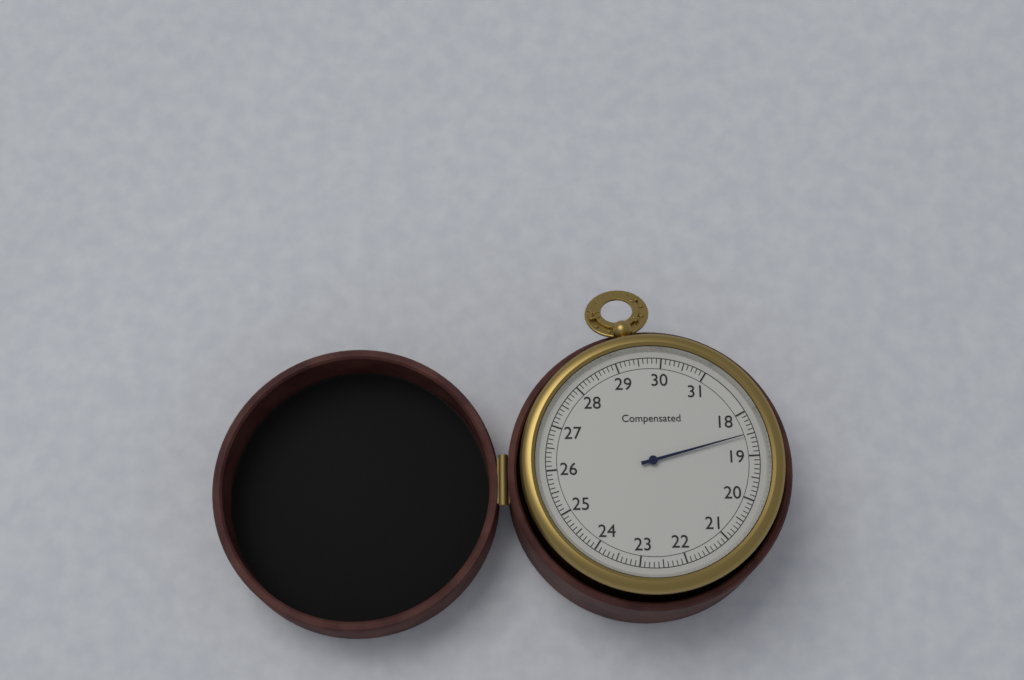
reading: 18.5 (no unit)
